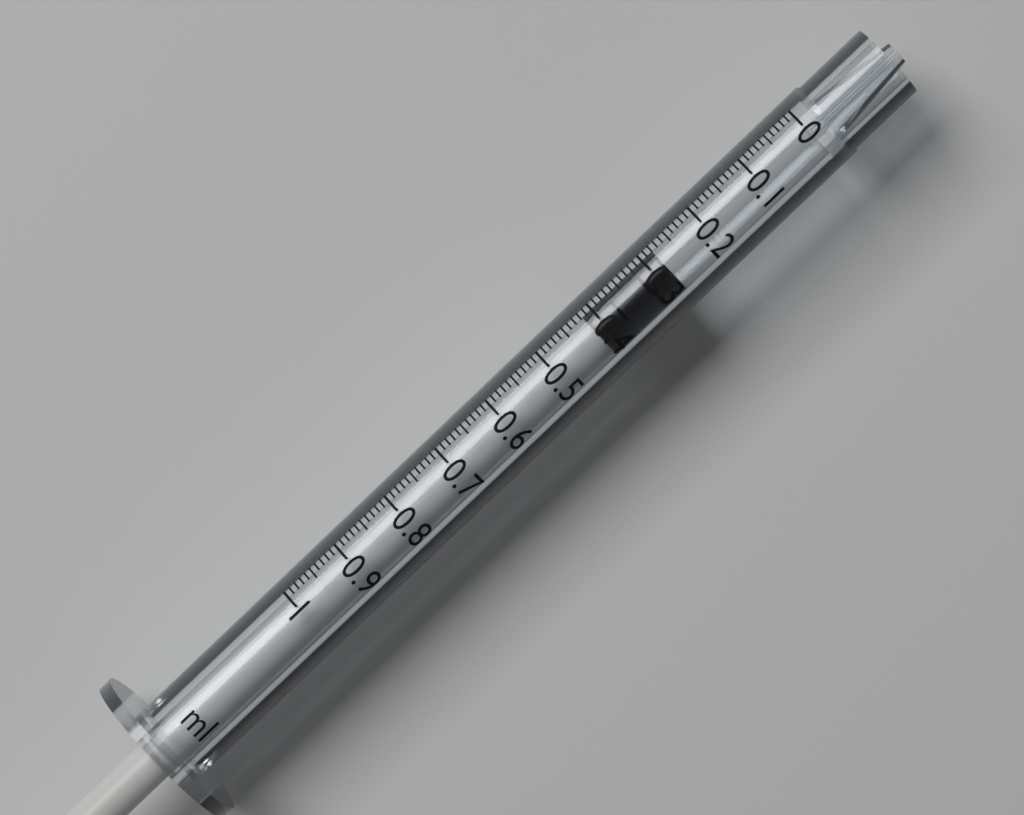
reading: 0.28 ml
